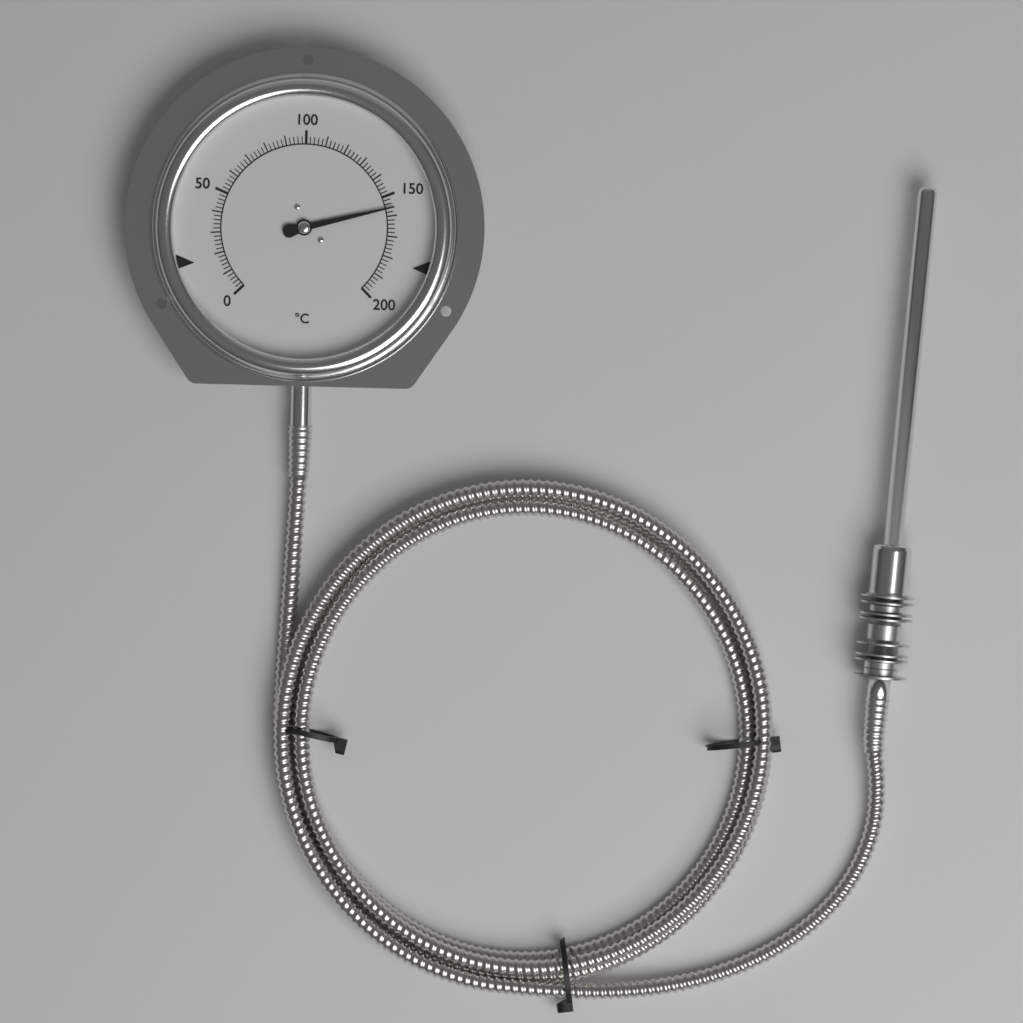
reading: 156 °C
